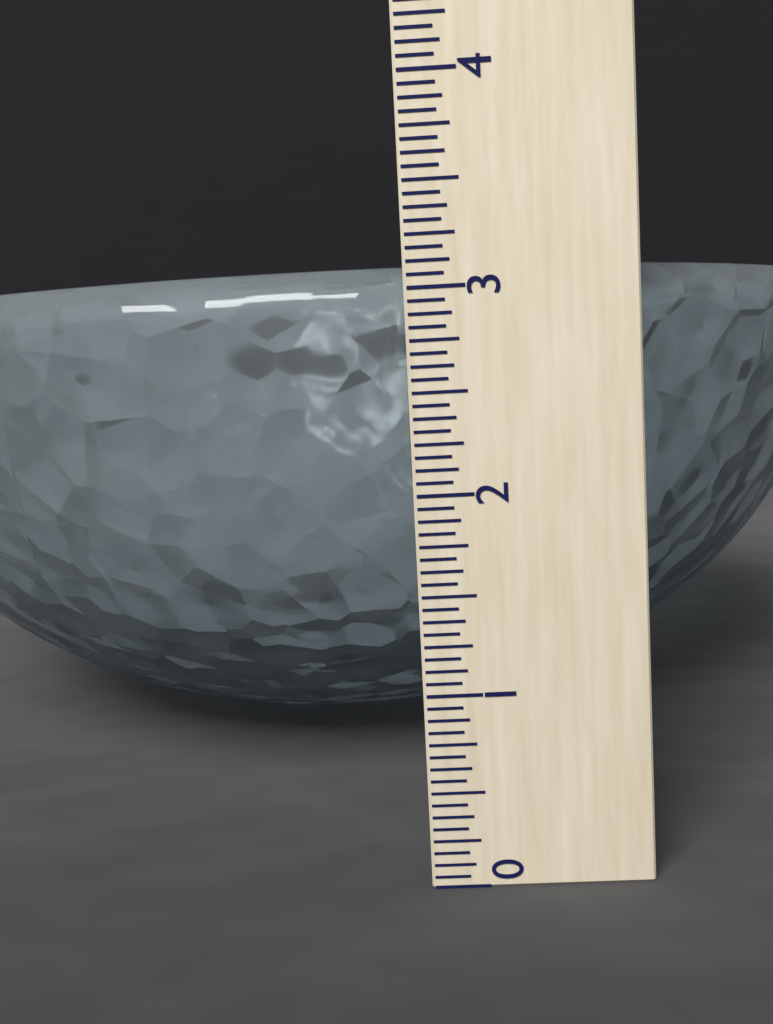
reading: 3.1250 (no unit)
